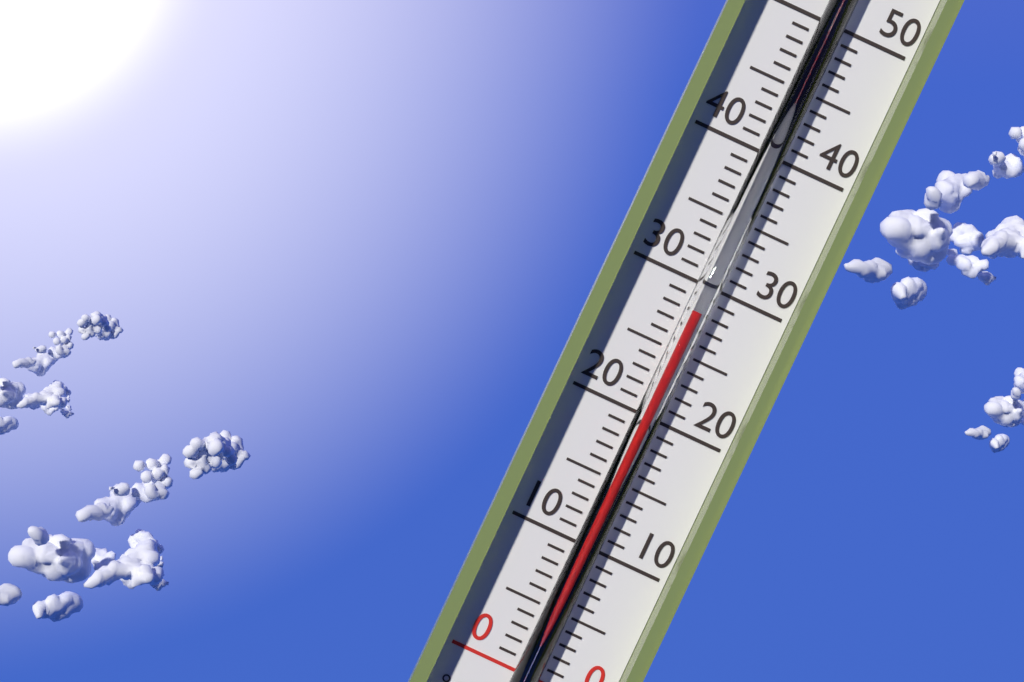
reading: 28 °C
